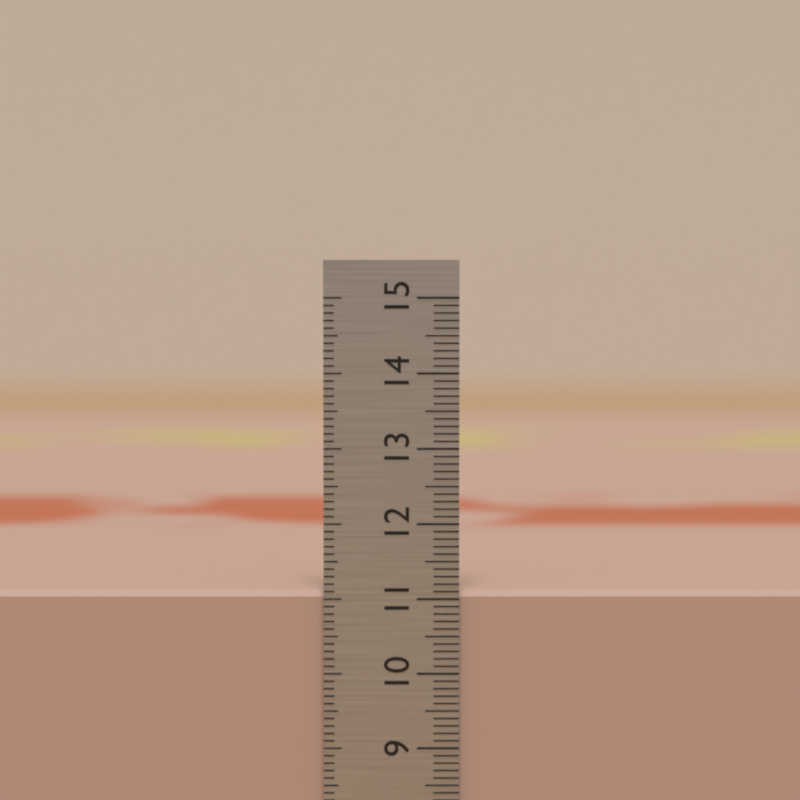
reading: 11.1 cm
